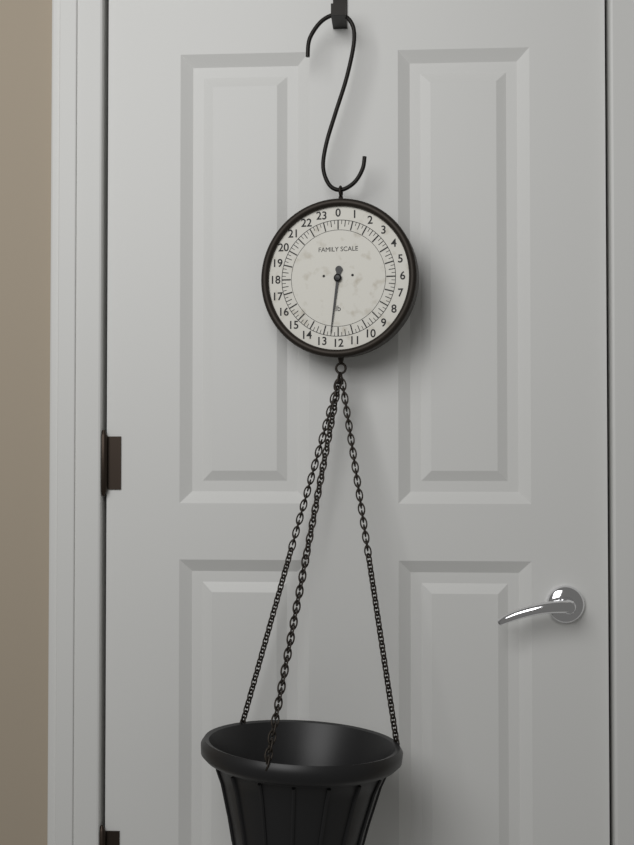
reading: 12.50 lb
